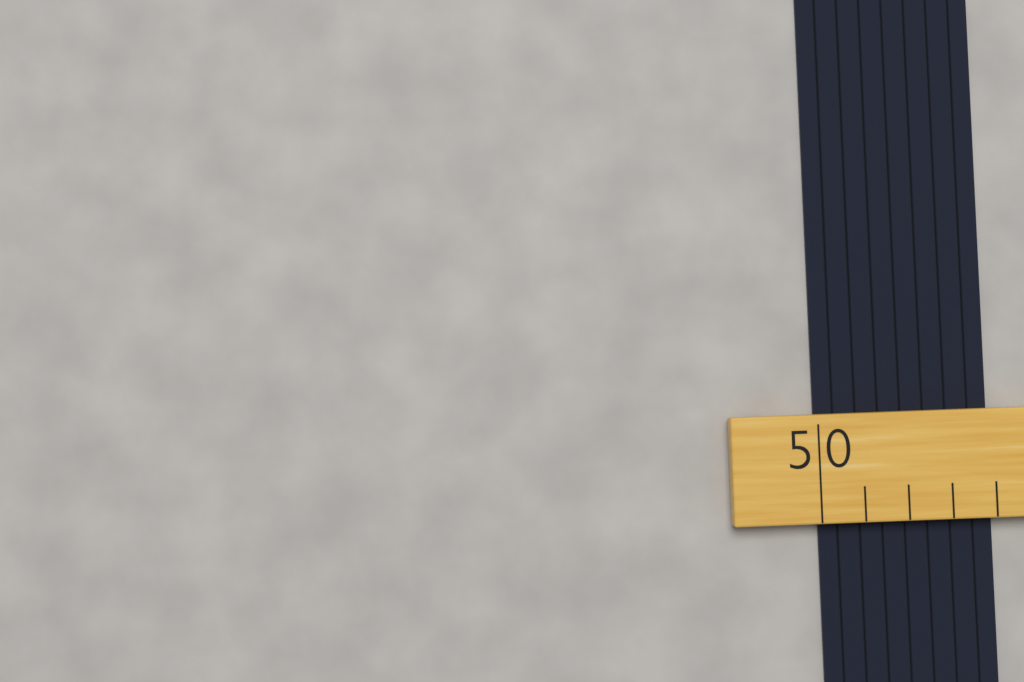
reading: 54 (no unit)
